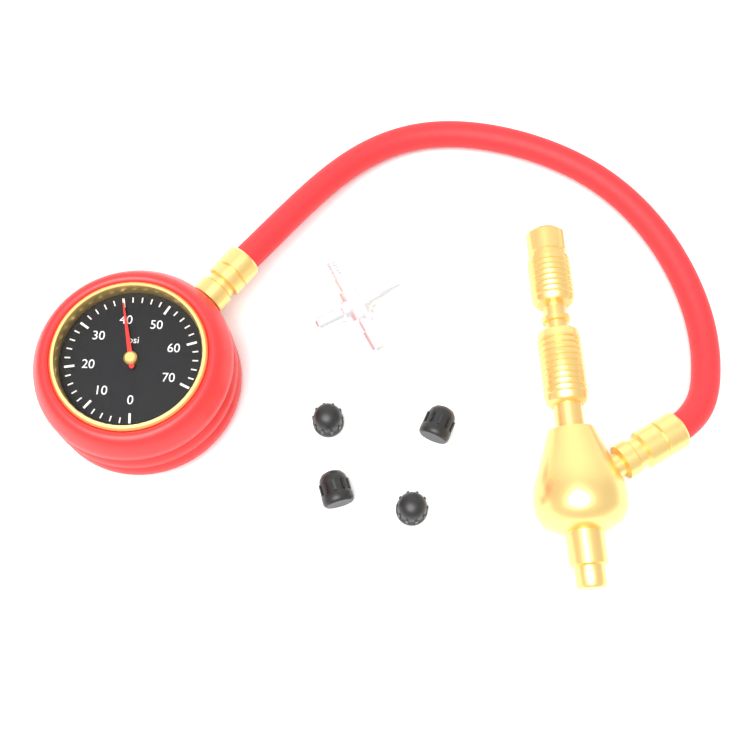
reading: 40 psi
